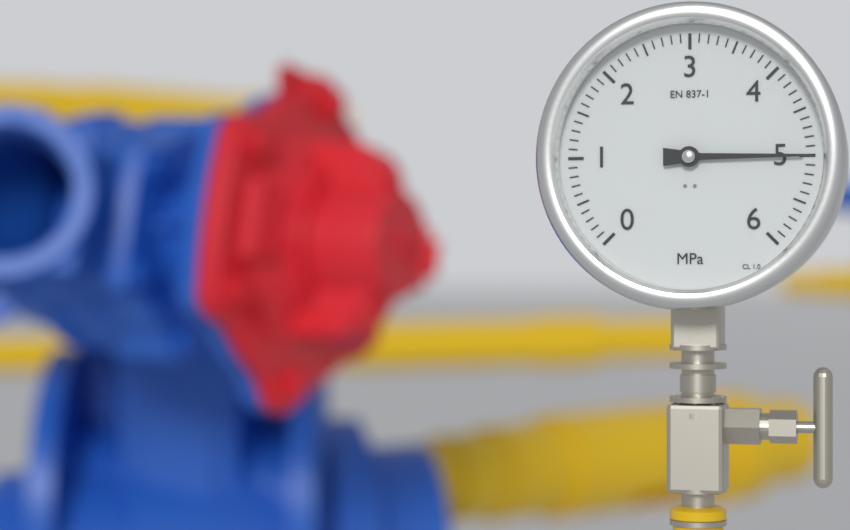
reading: 5.0 MPa
